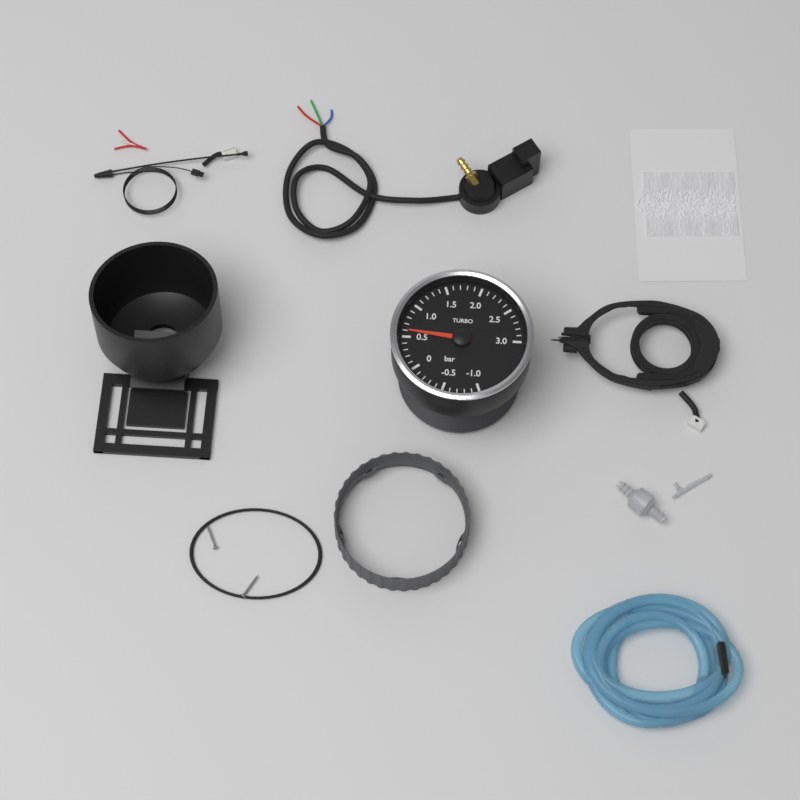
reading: 0.6 bar
